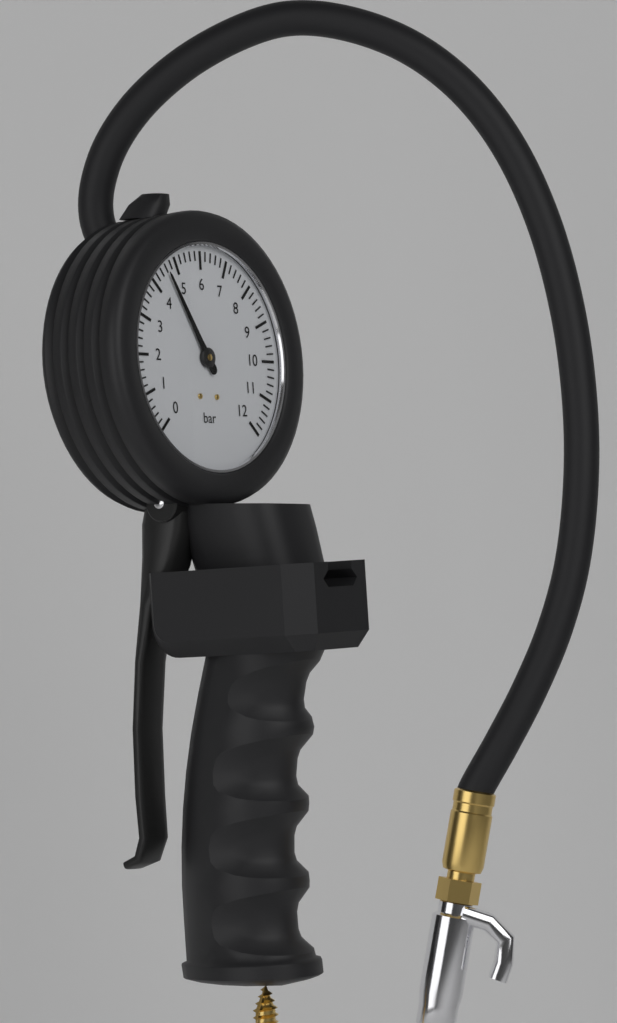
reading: 4.6 bar
